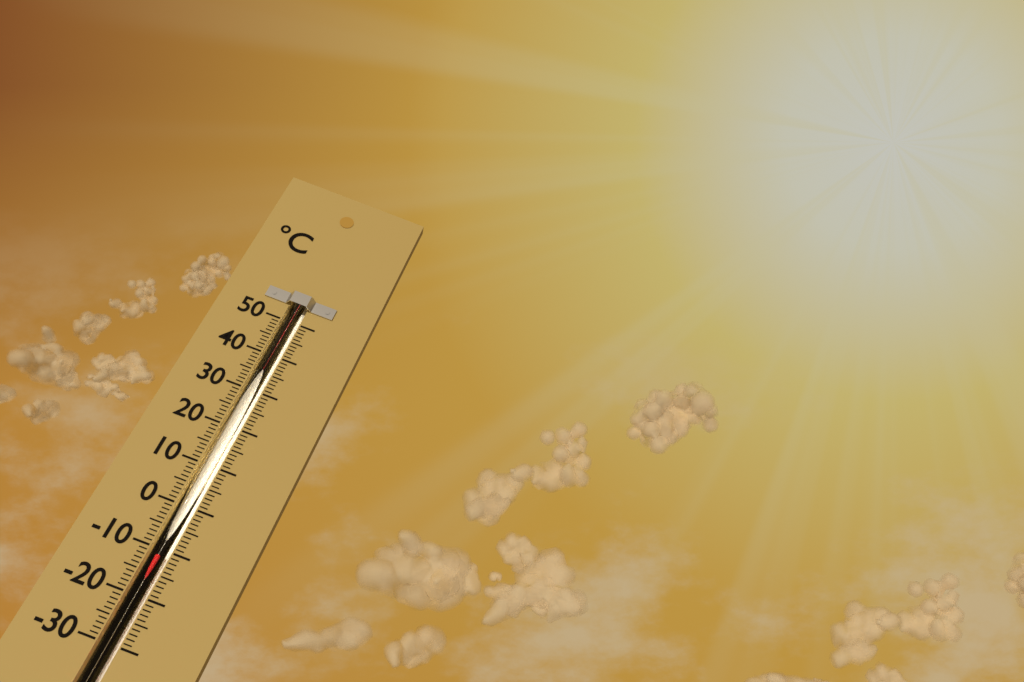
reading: -11 °C
